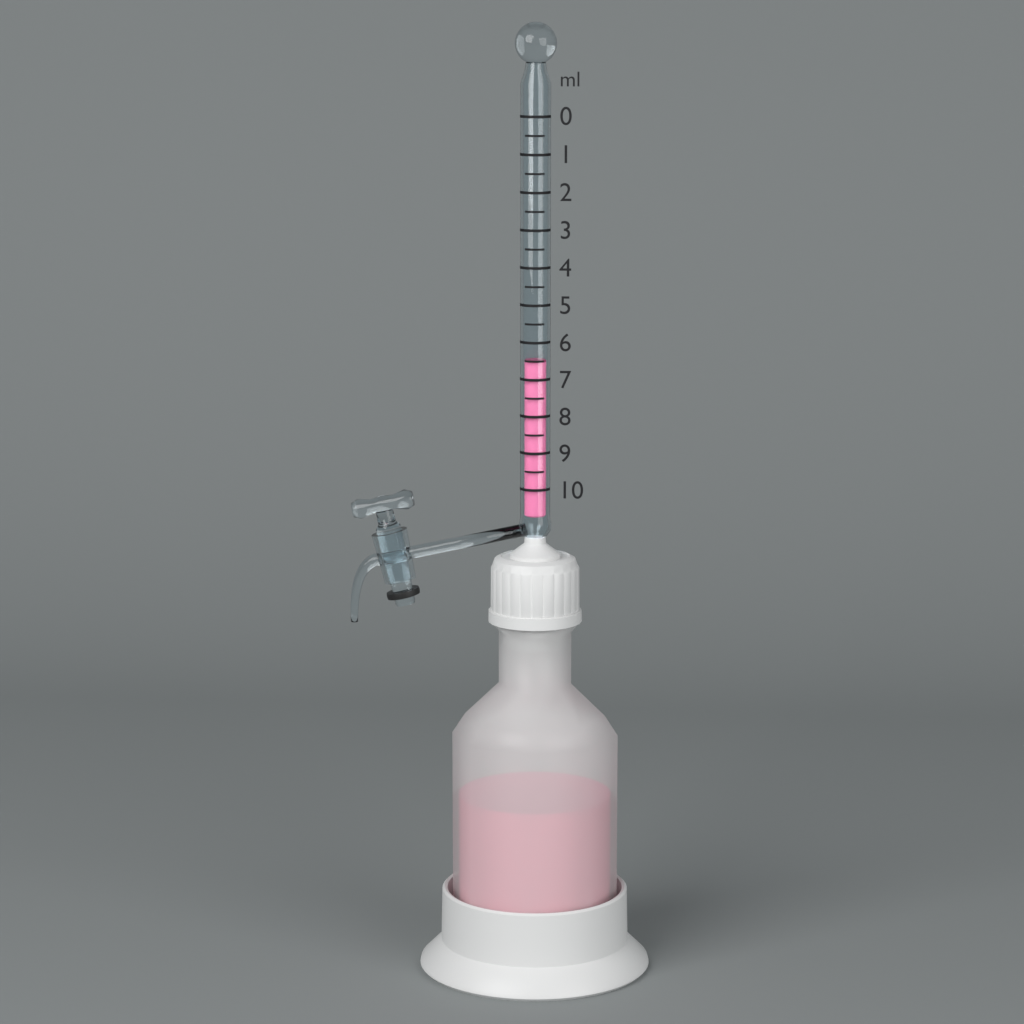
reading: 6.5 ml
